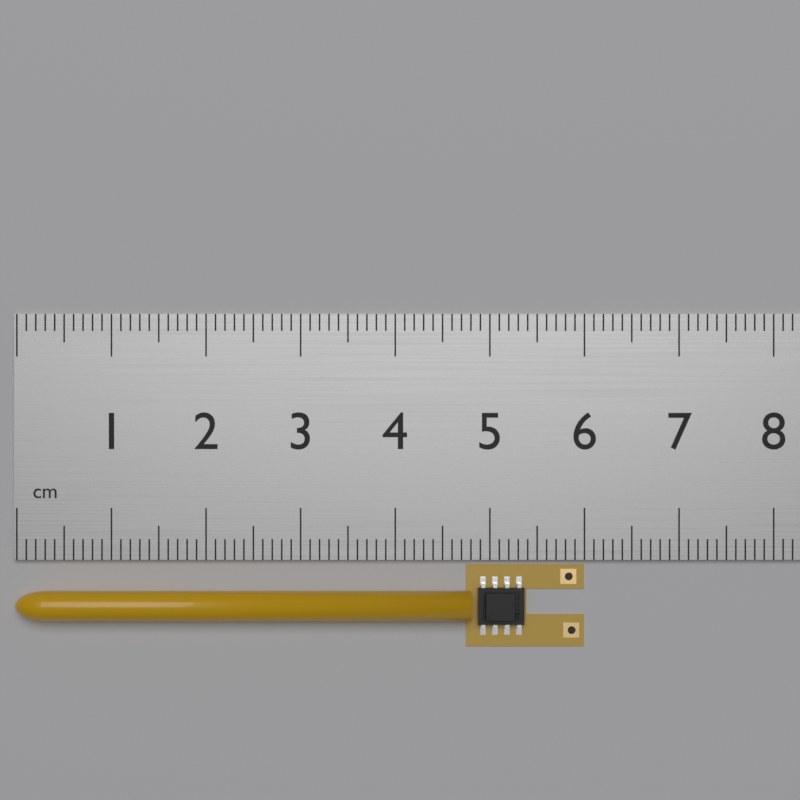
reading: 6.0 cm
